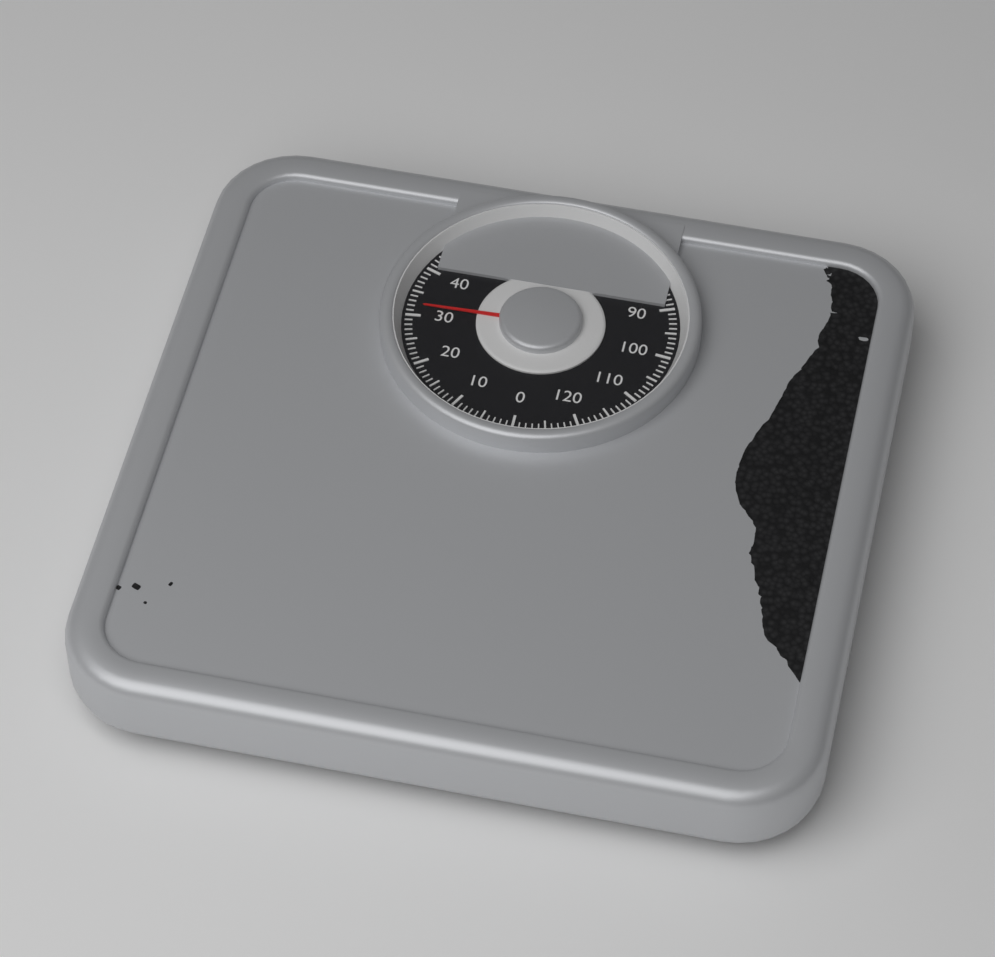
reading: 32 kg
